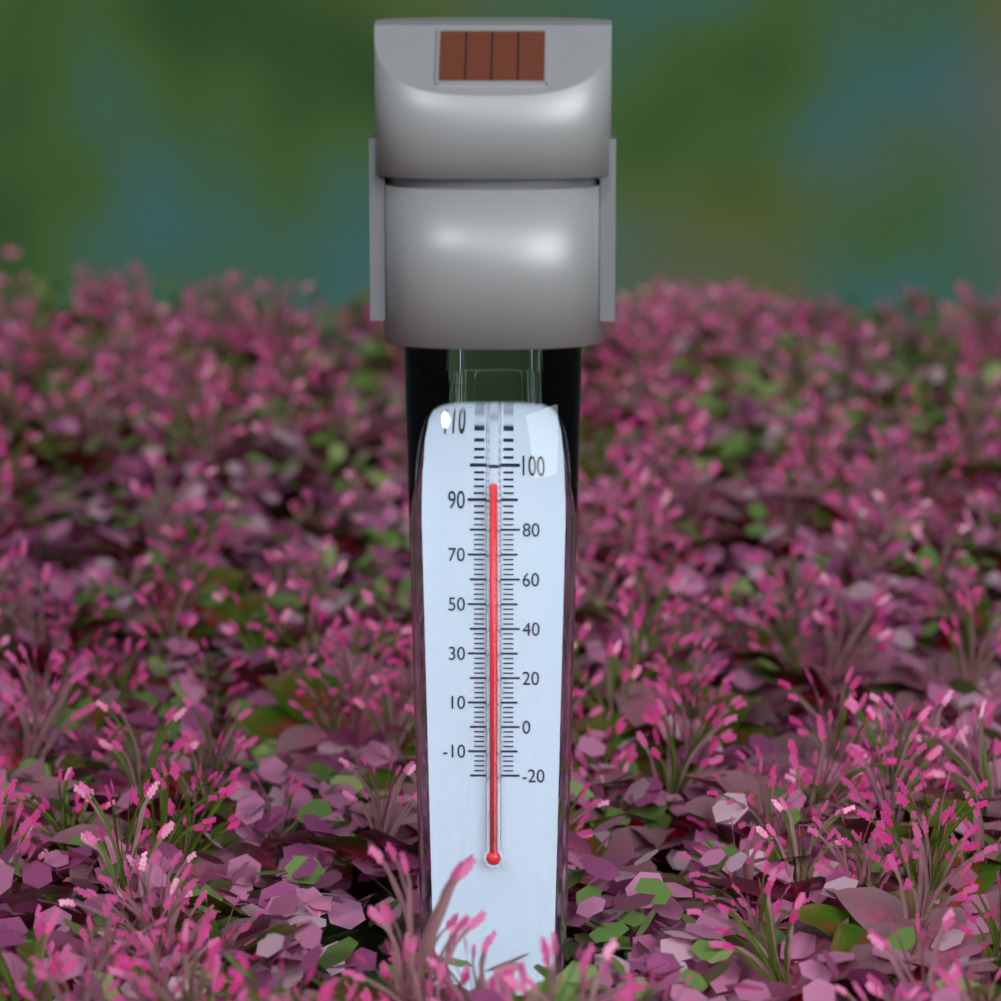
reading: 96 °F
